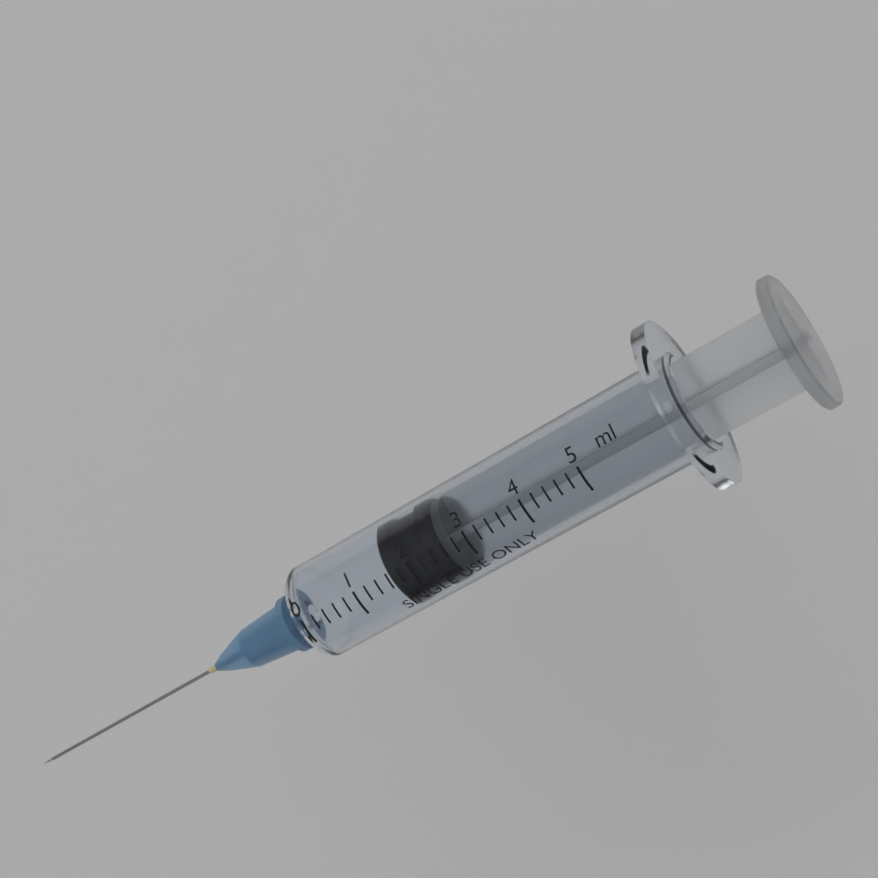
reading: 1.6 ml
